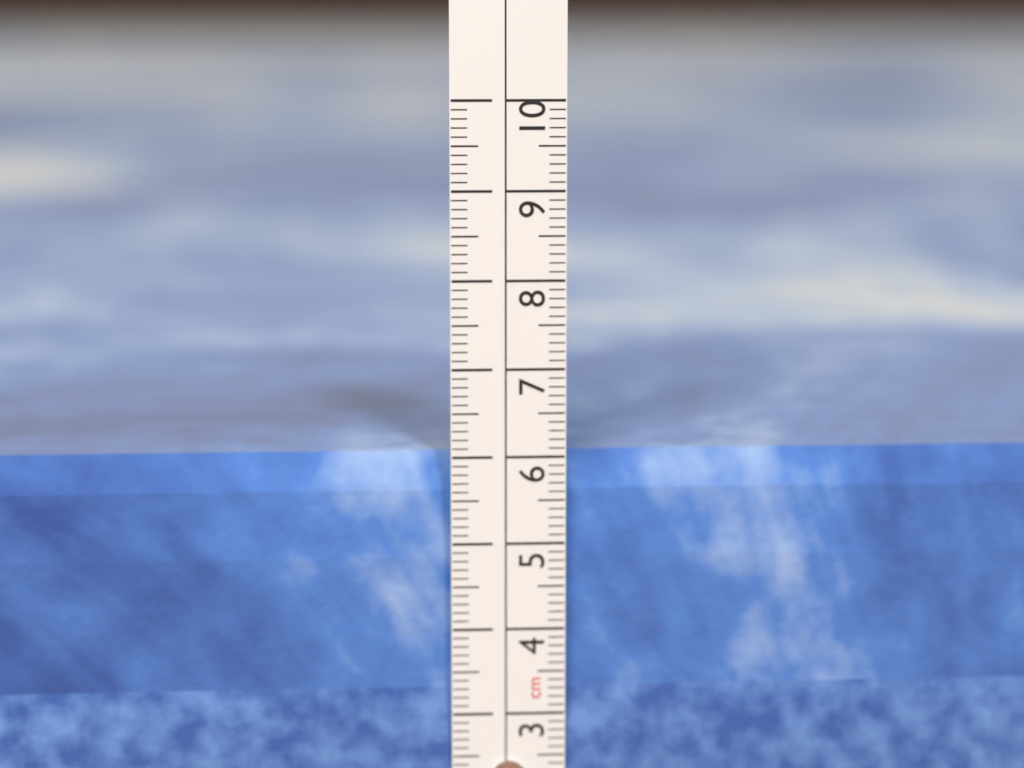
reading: 6.0 cm
